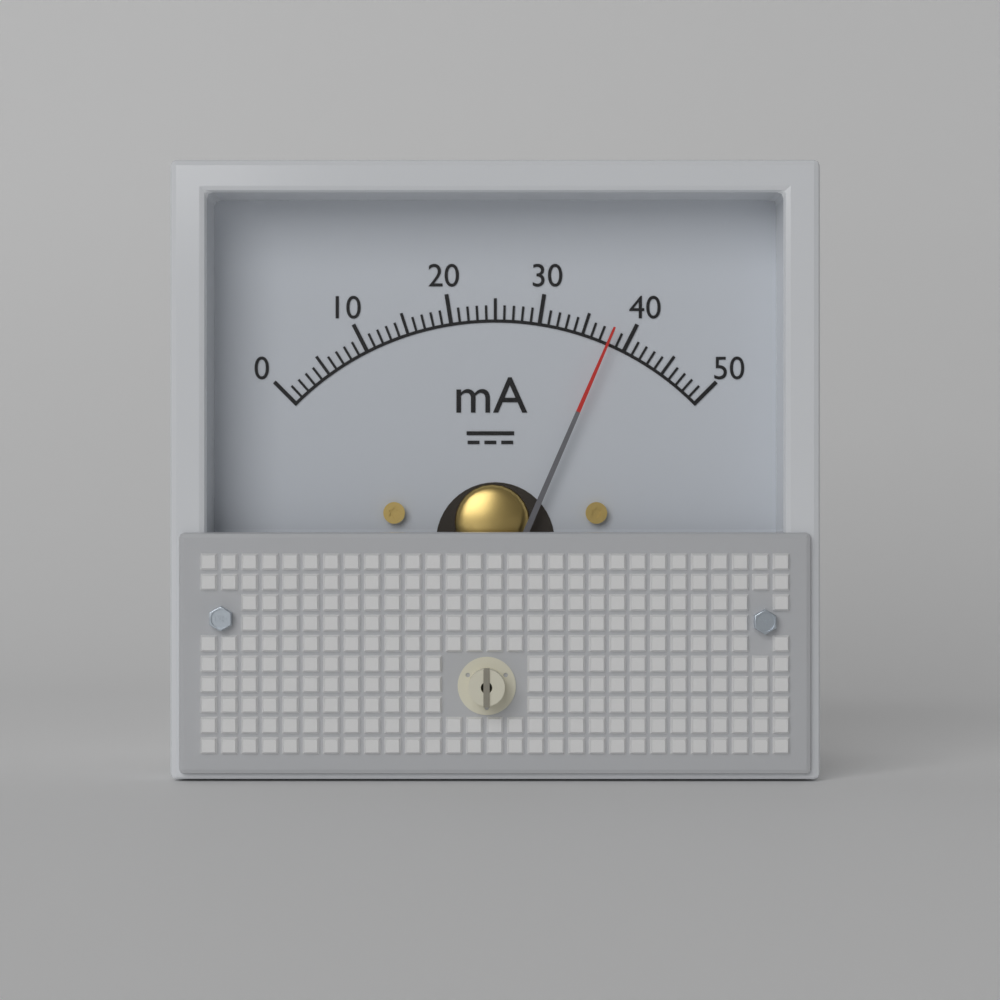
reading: 38 mA
